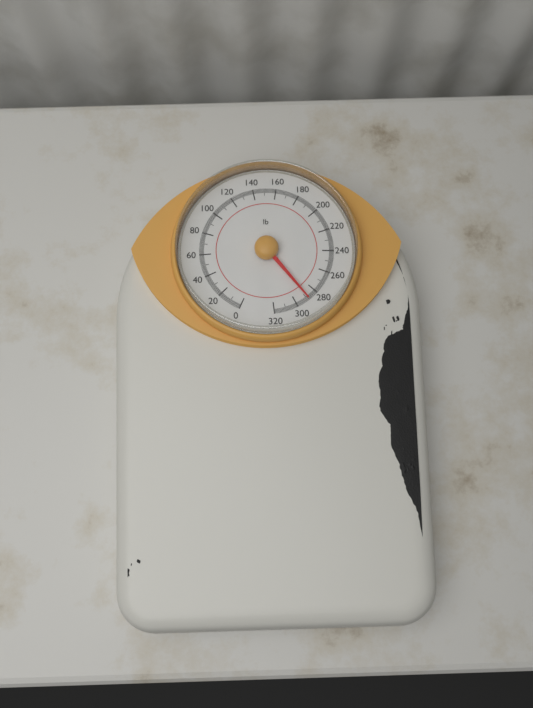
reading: 289 lb
